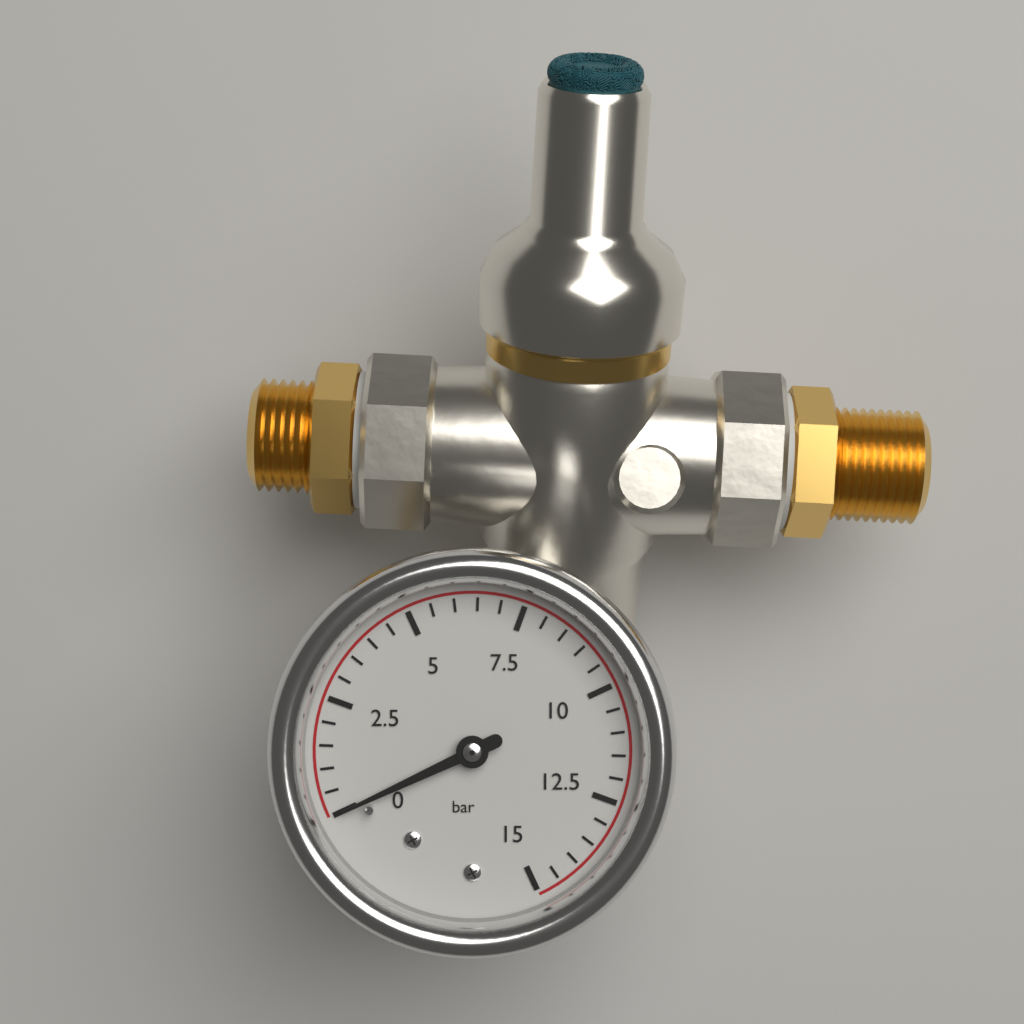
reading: 0.0 bar
